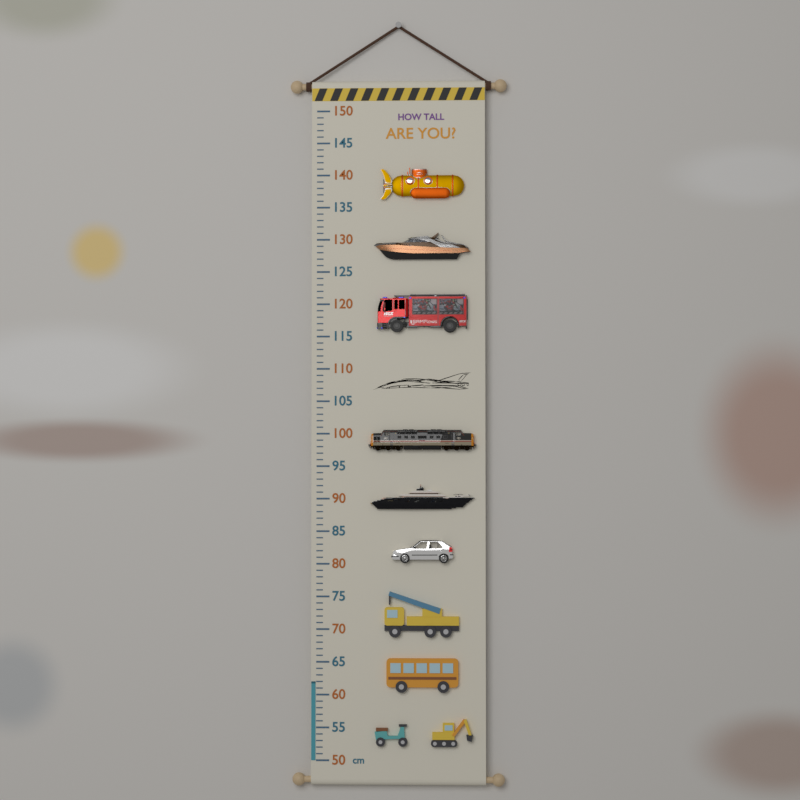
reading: 62 cm
